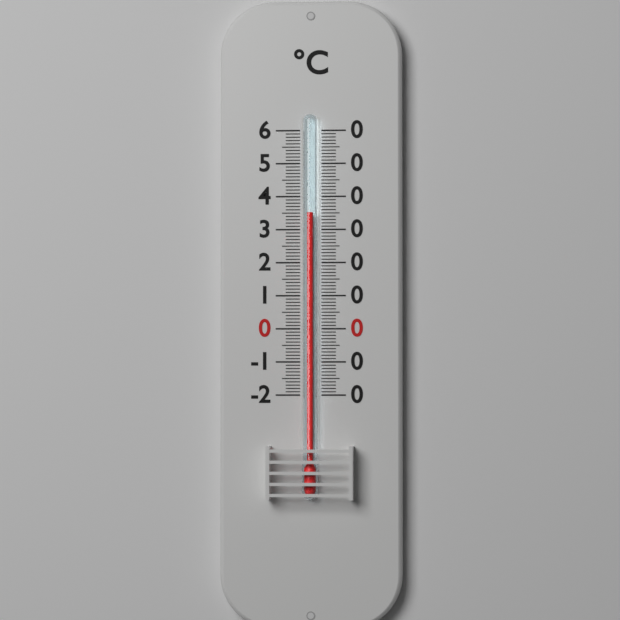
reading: 35 °C
